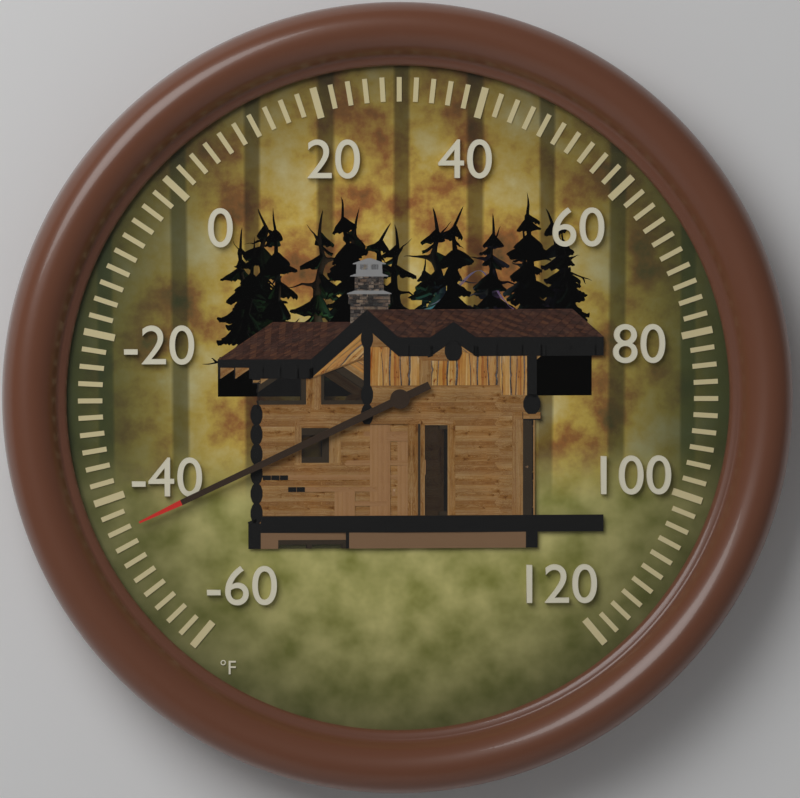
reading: -44 °F
